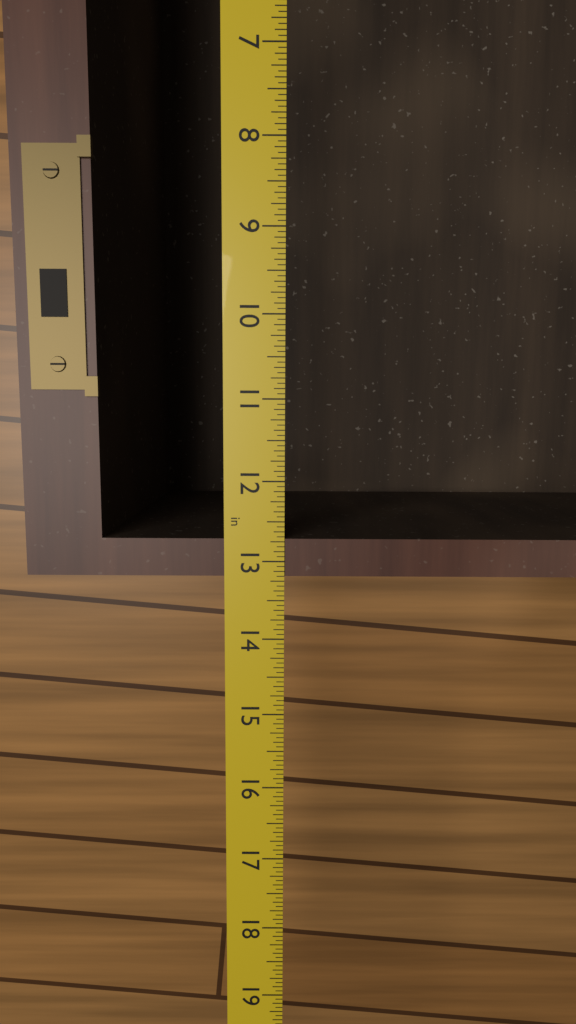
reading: 13.1875 in
